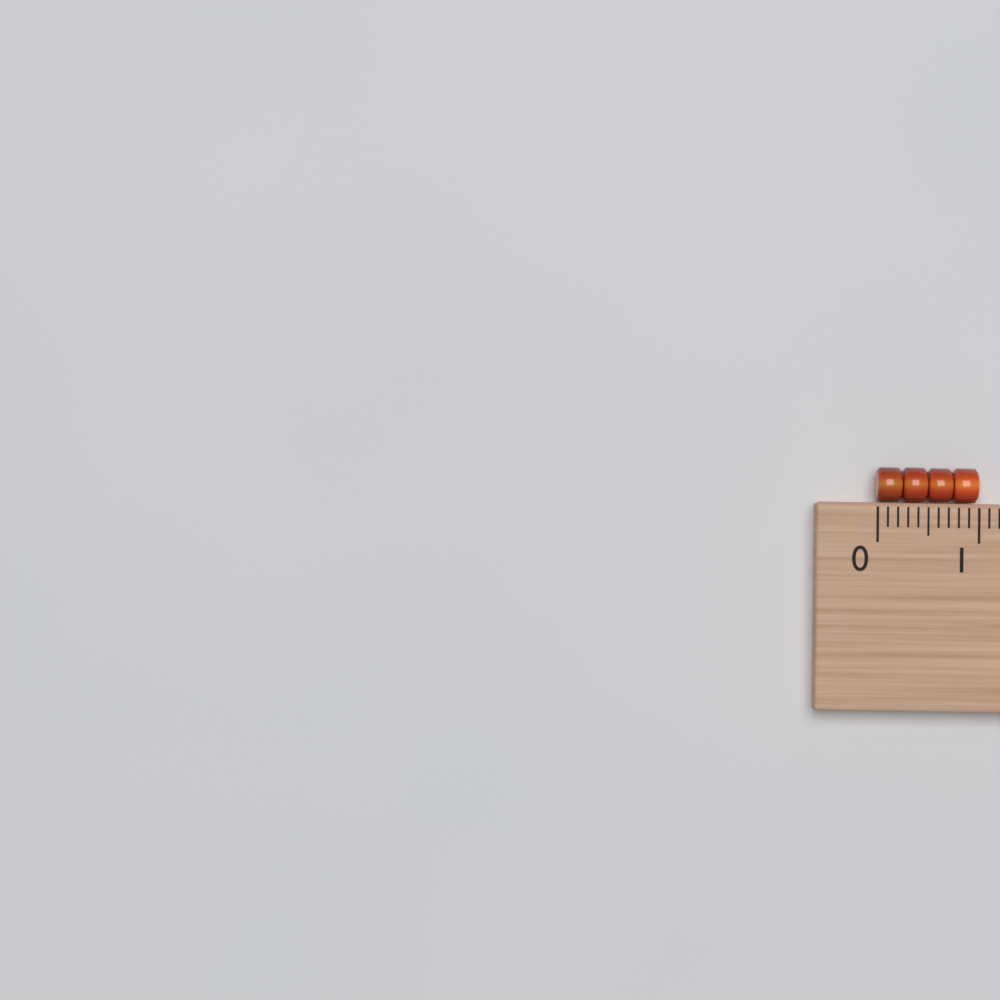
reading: 1.0 (no unit)
